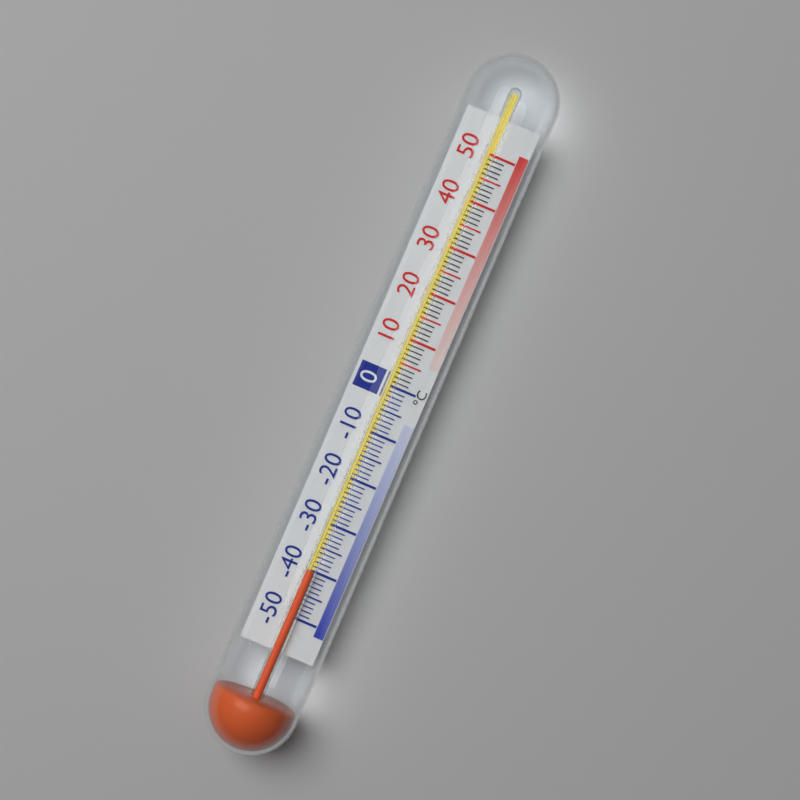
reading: -40 °C
